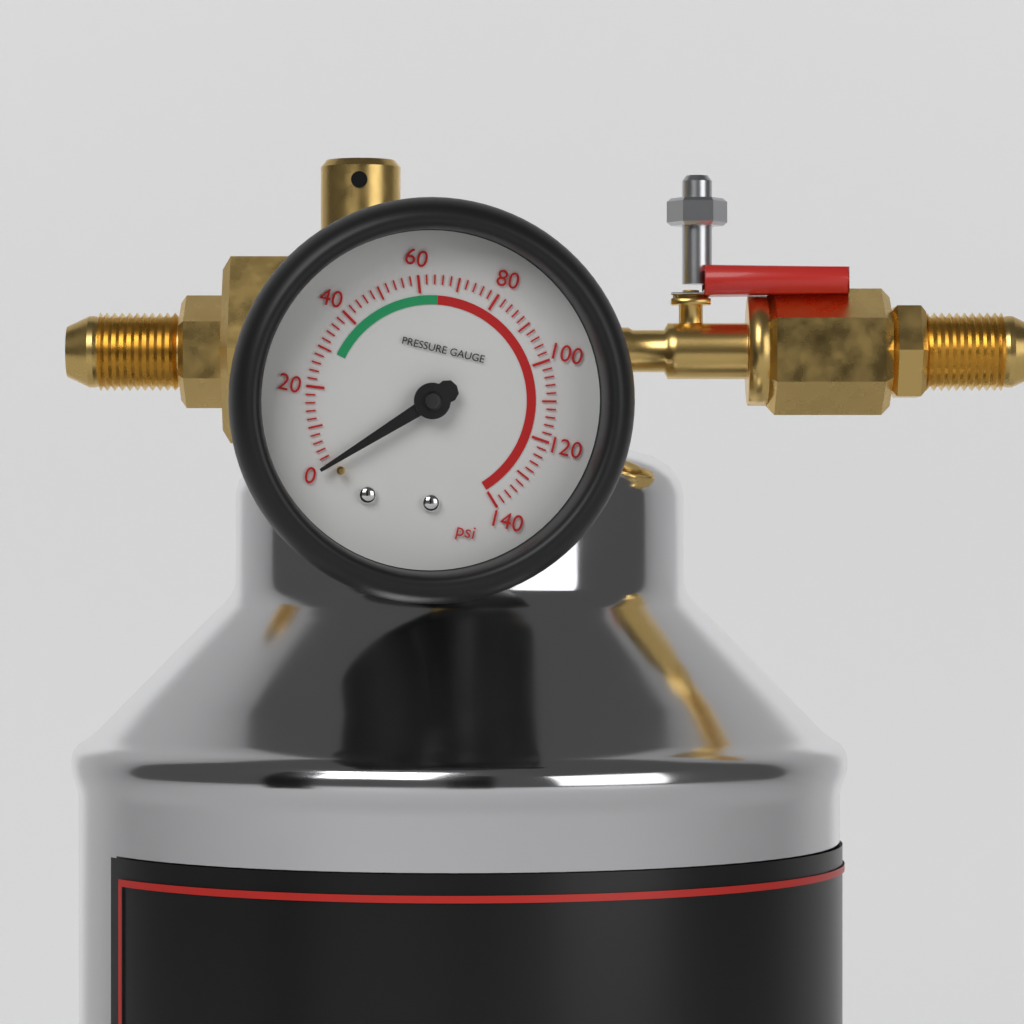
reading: 0 psi
